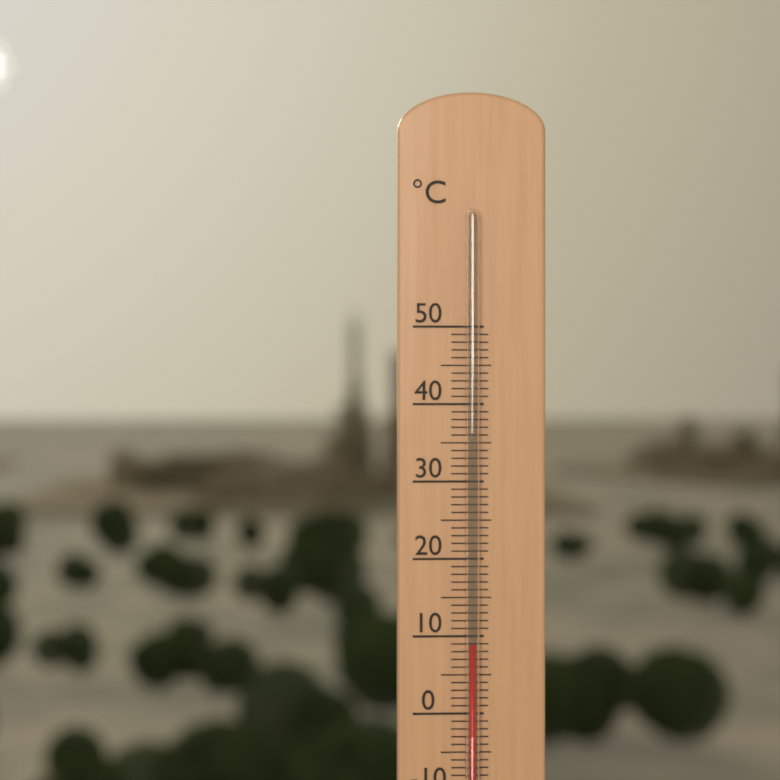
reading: 9 °C
